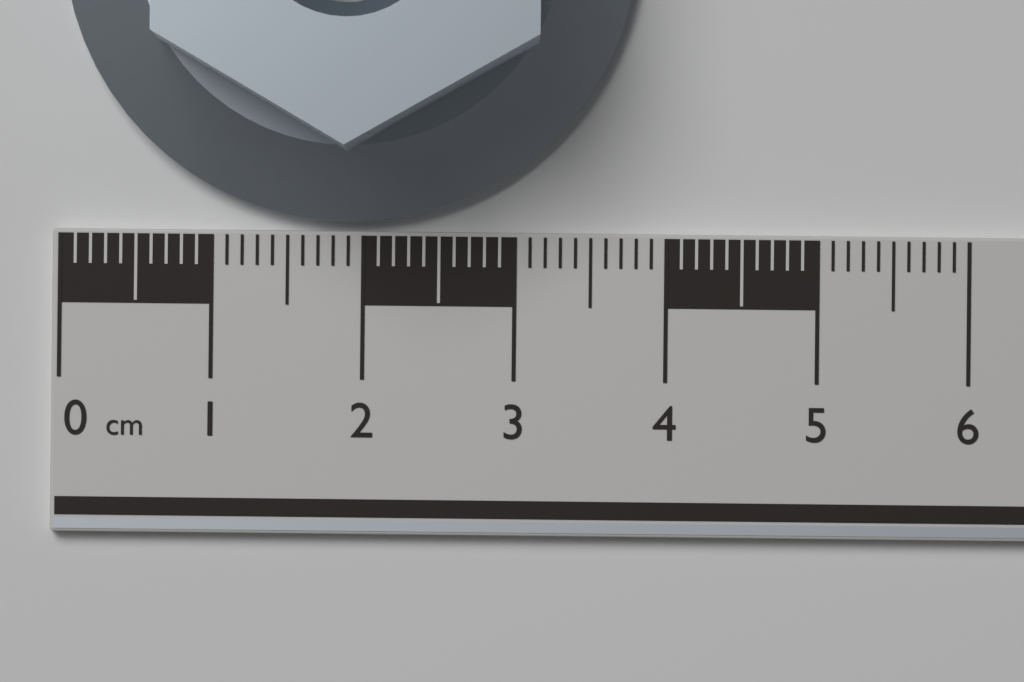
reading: 3.8 cm
